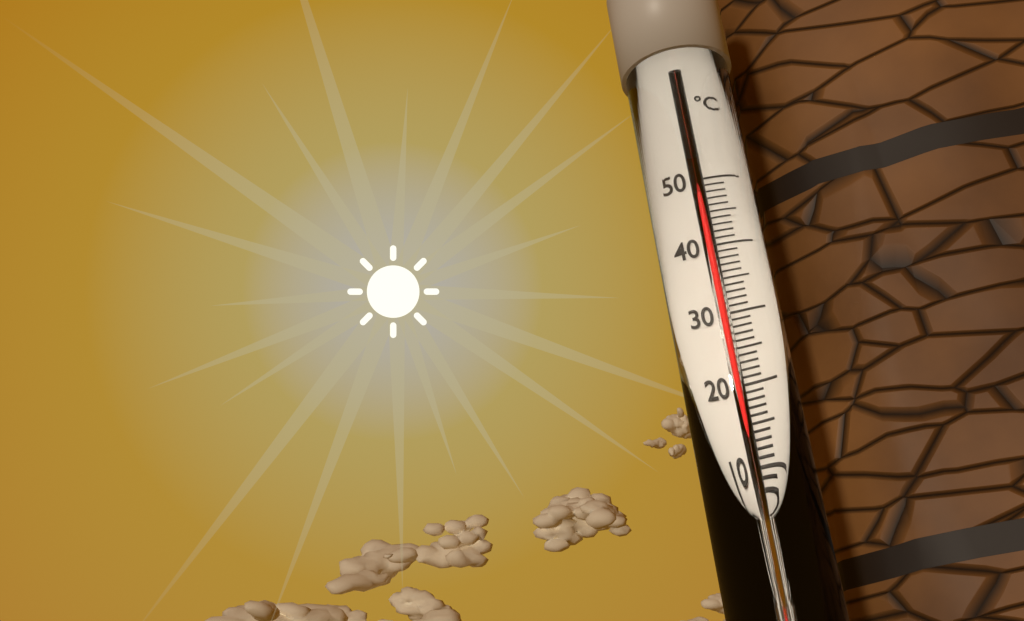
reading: 48 °C
